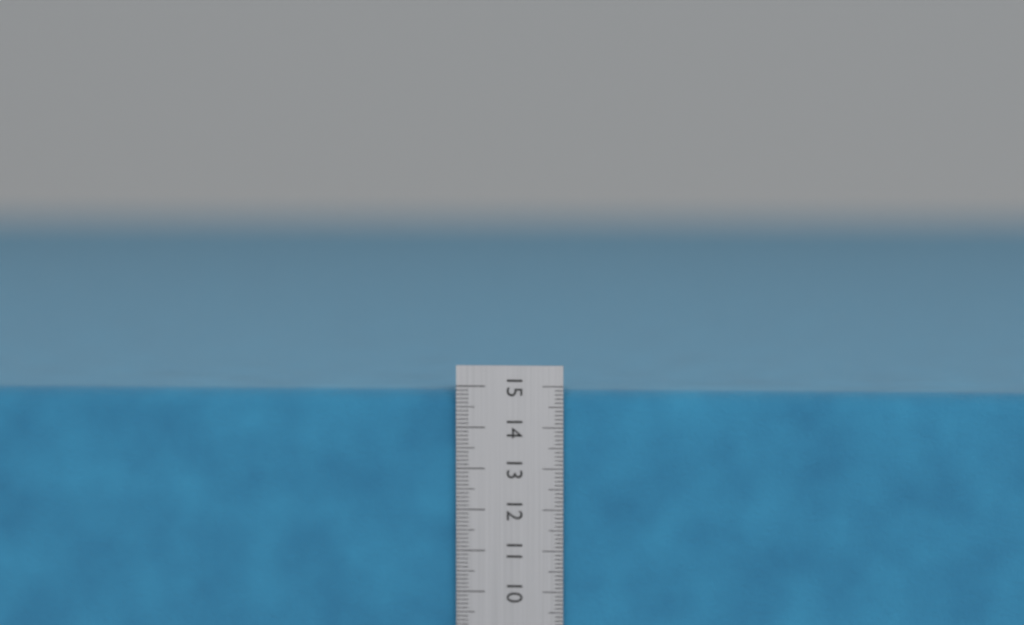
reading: 14.9 cm
